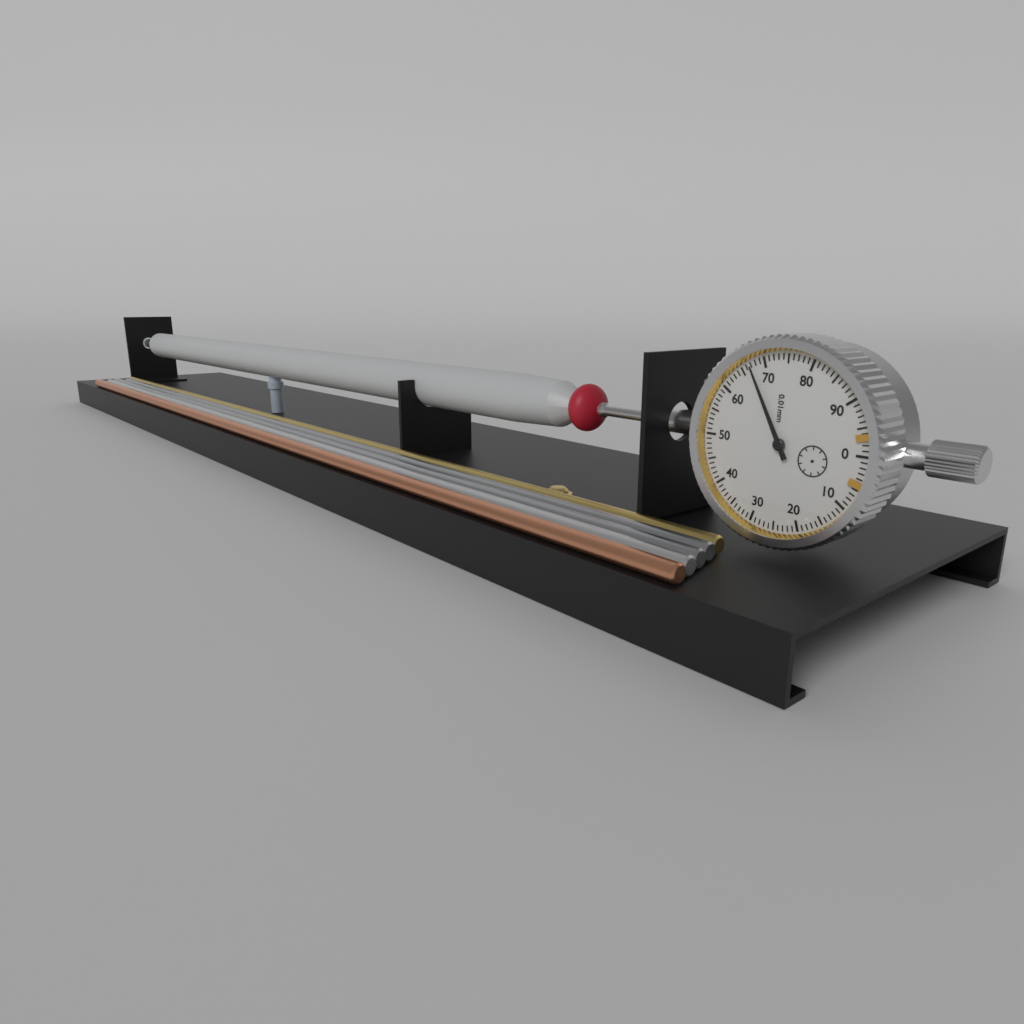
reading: 0.67 mm
